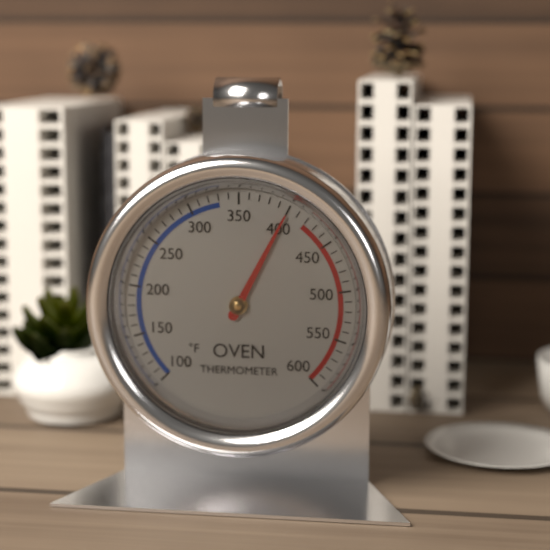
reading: 400 °F
